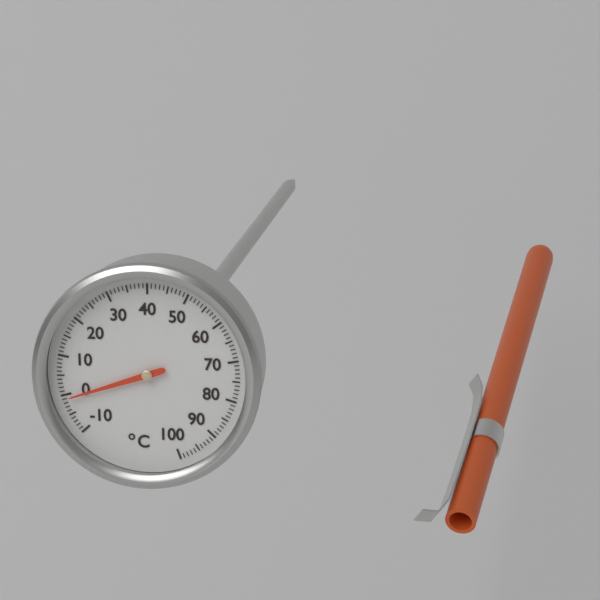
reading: -1 °C
